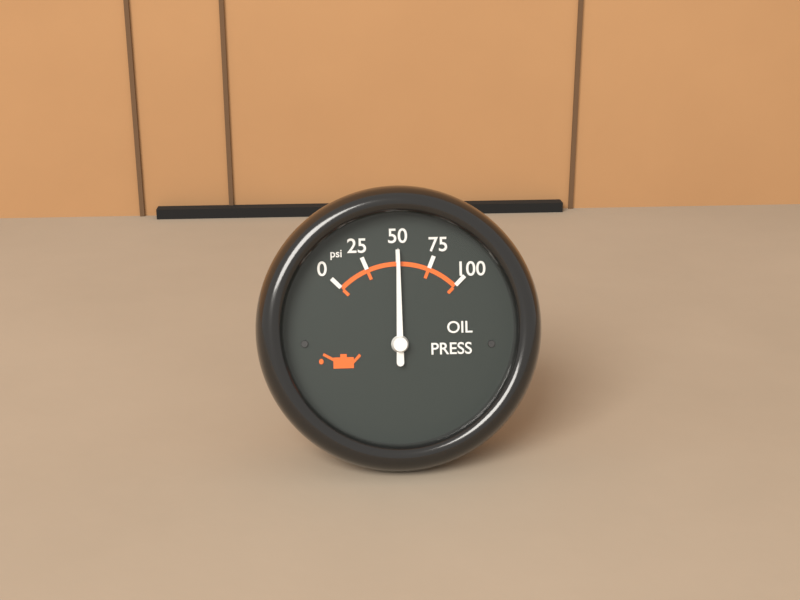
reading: 50 psi
